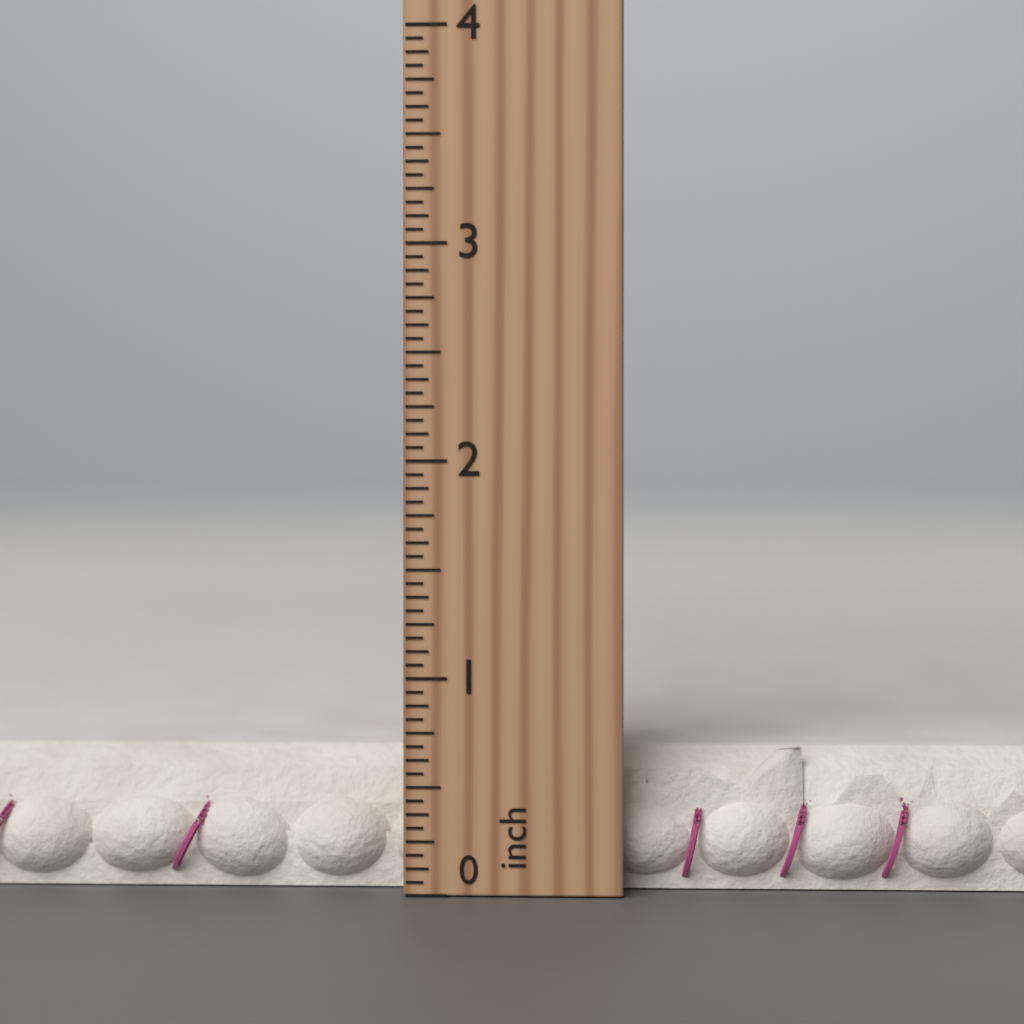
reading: 0.6875 inch
